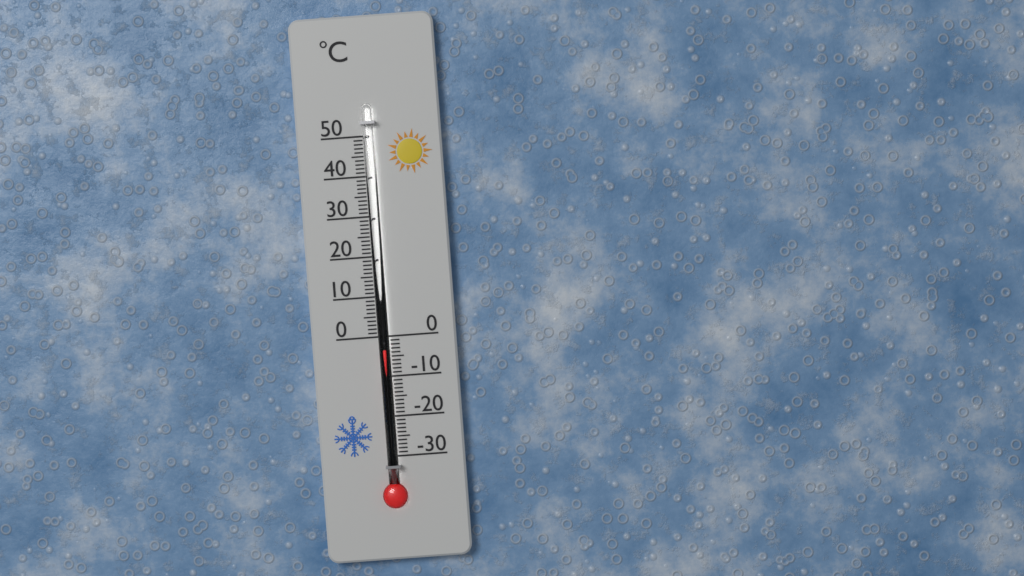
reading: -3 °C
